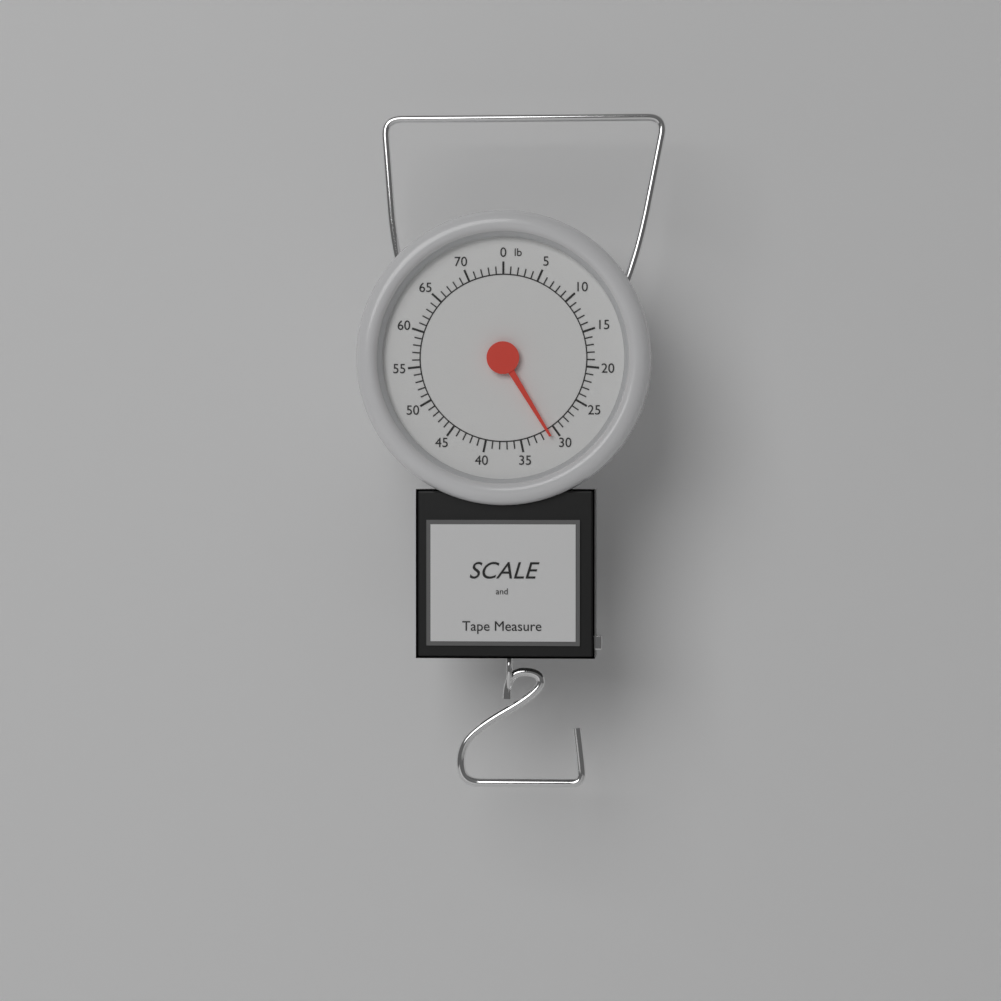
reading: 31 lb
